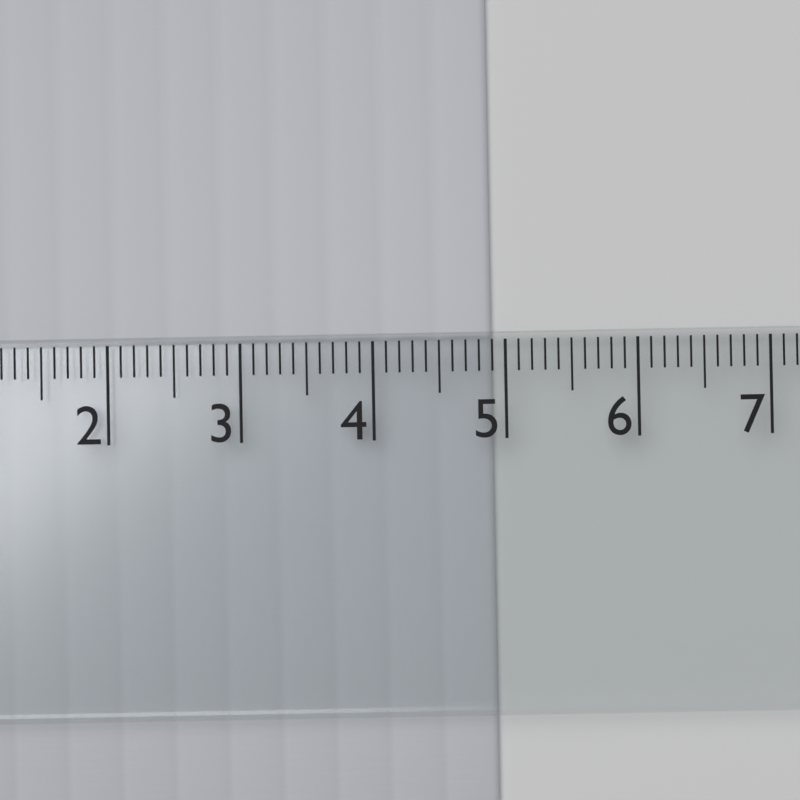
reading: 4.9 cm
